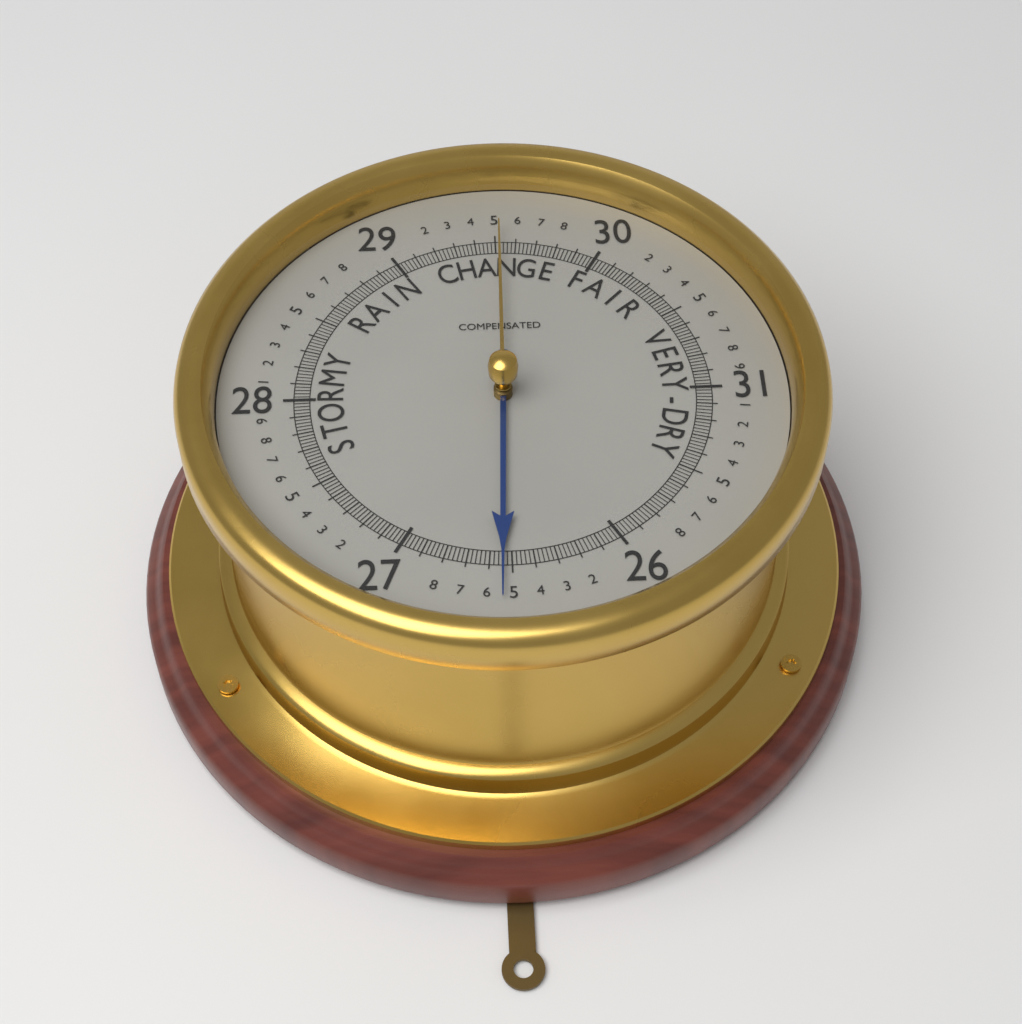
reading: 26.54 (no unit)
